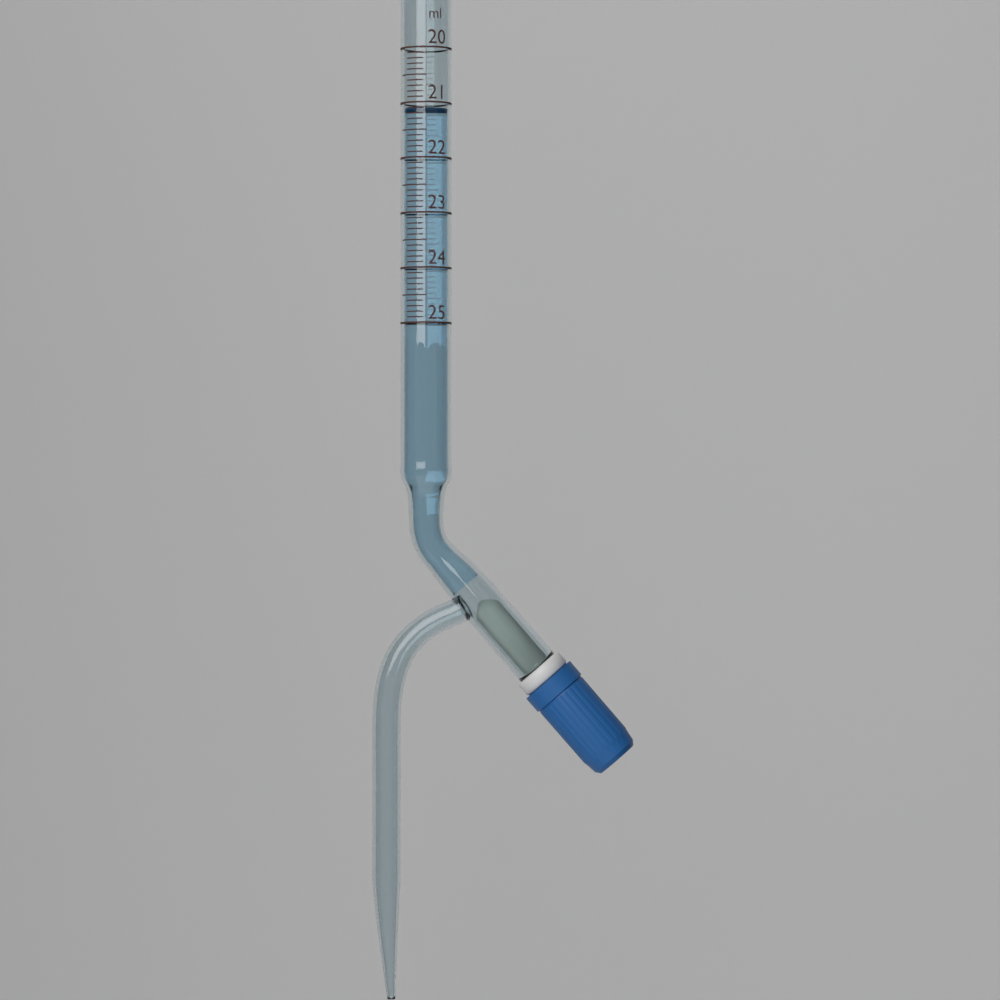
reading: 21.1 ml
